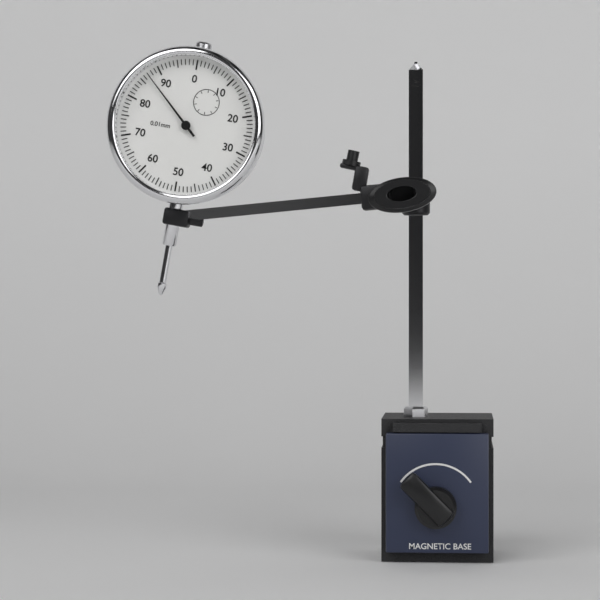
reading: 0.87 mm
